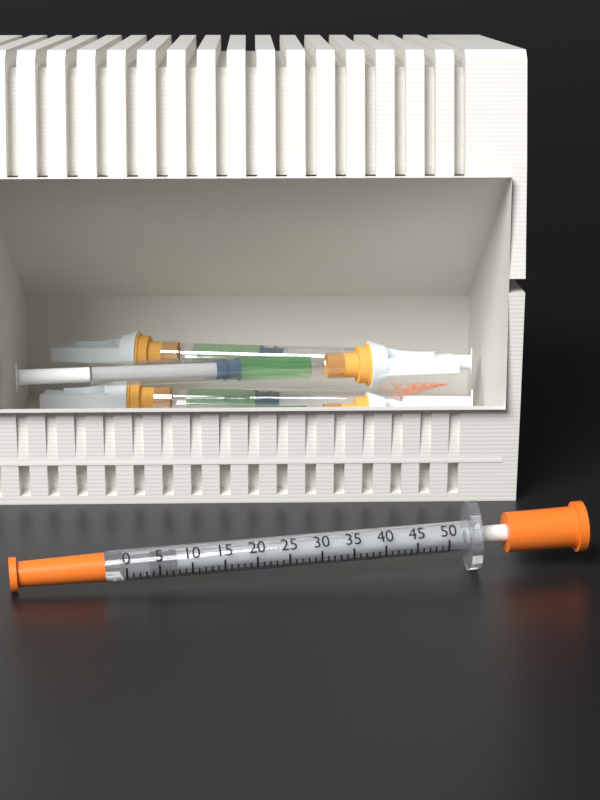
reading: 4 units
